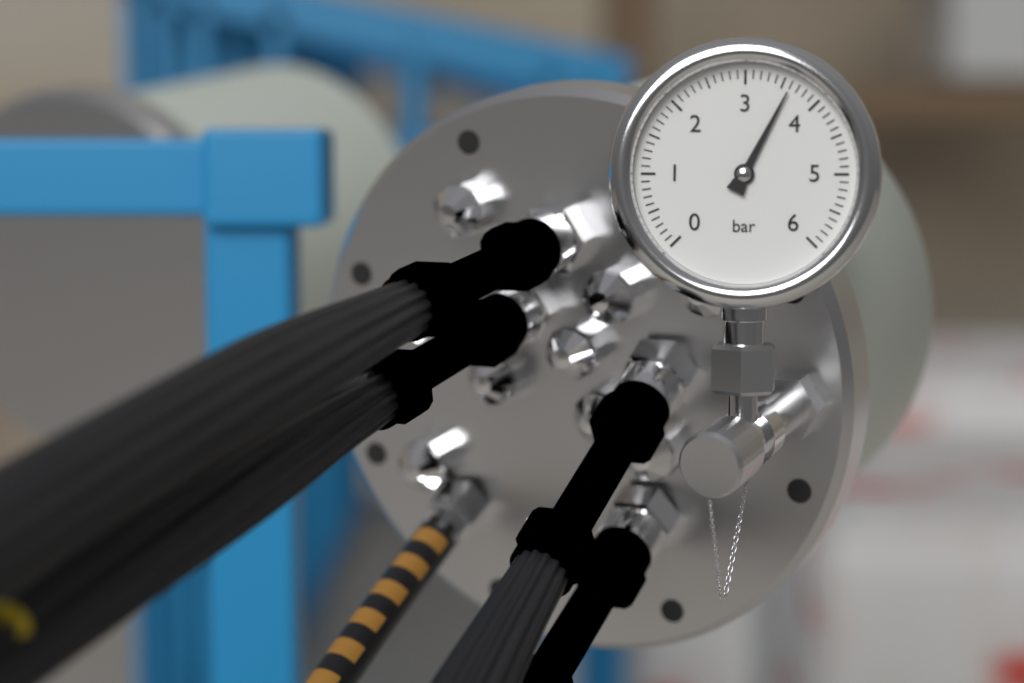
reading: 3.6 bar
